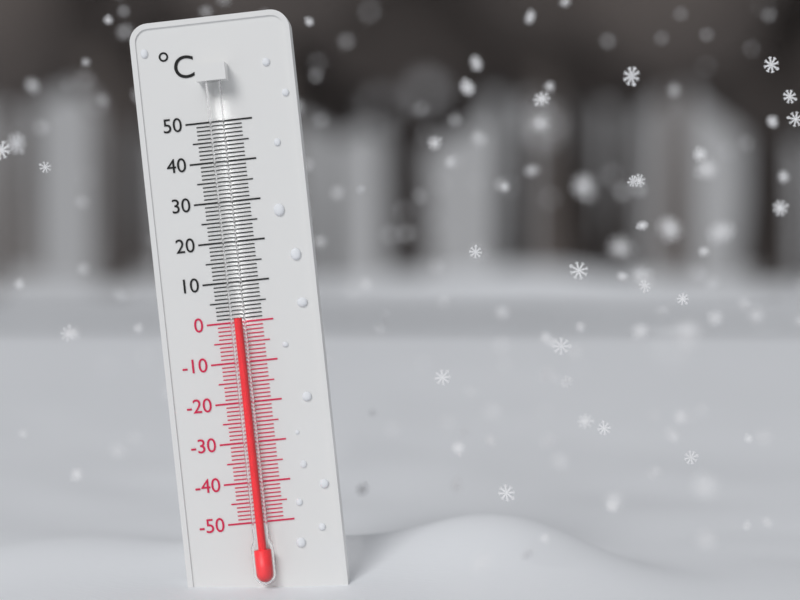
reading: 1 °C
